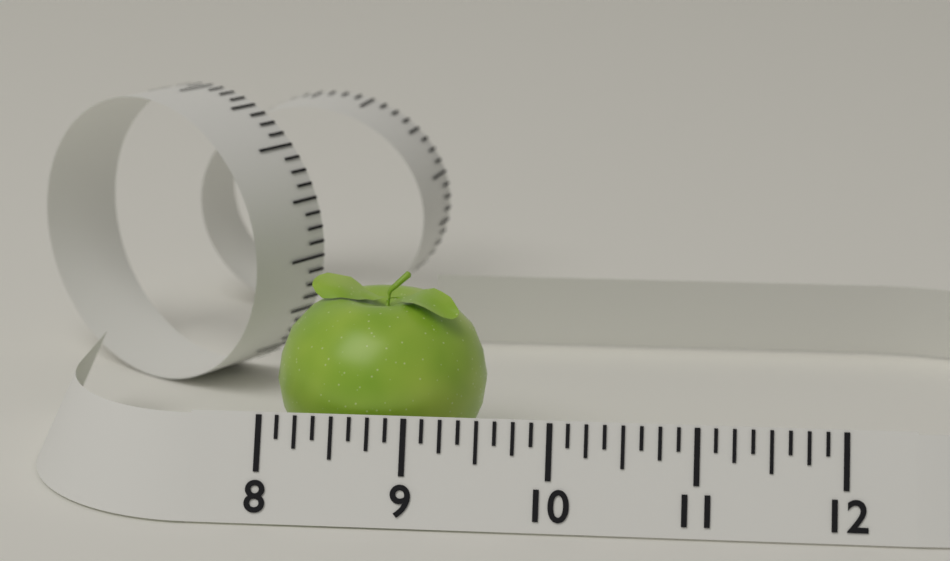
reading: 9.500 (no unit)
